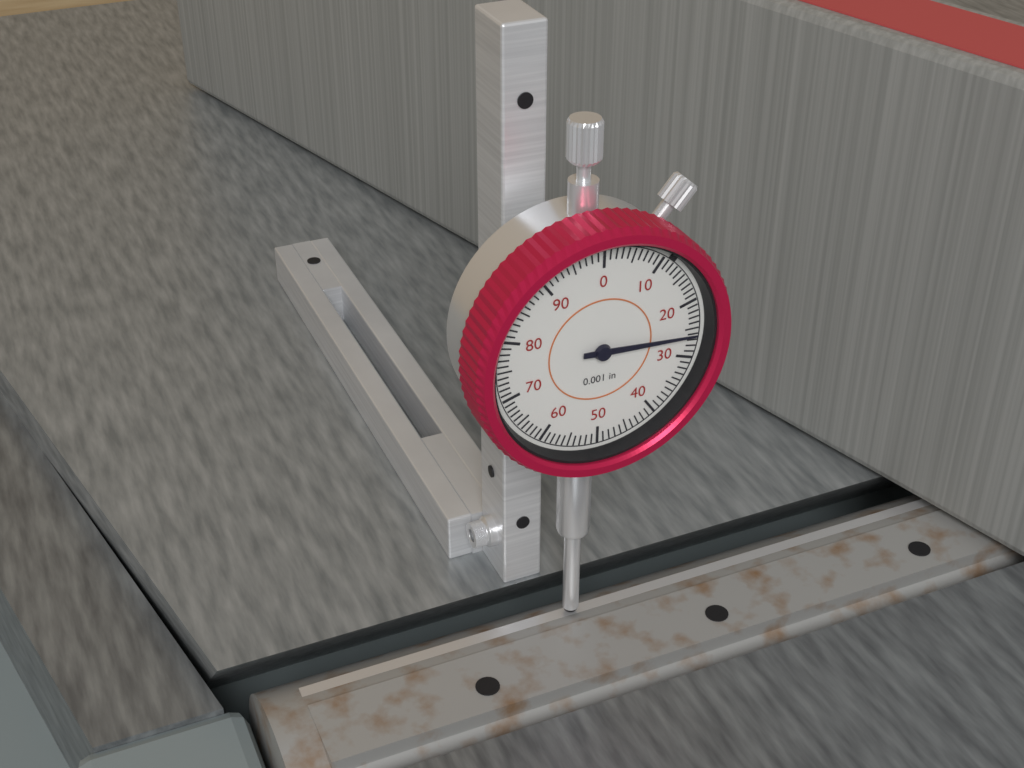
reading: 0.026 in
